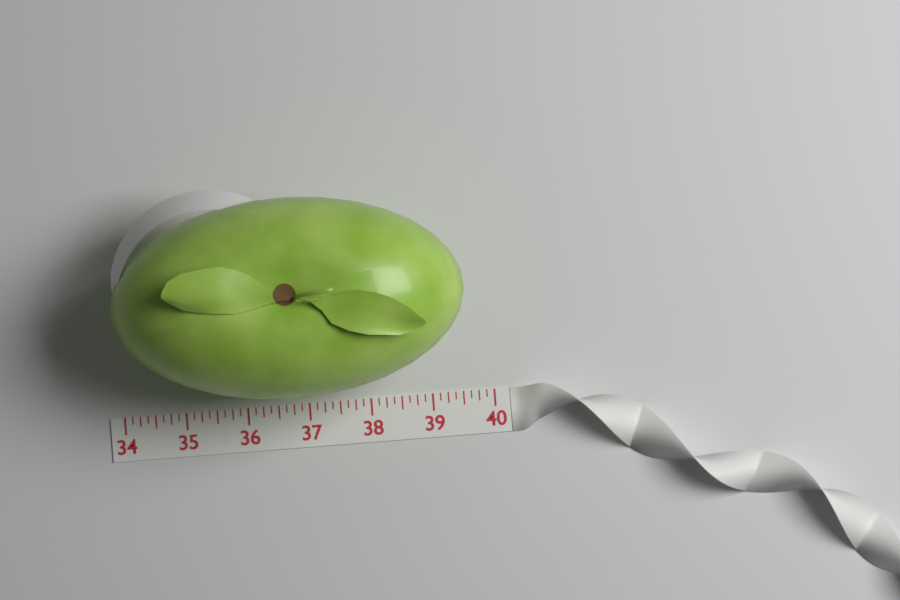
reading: 39.625 (no unit)
